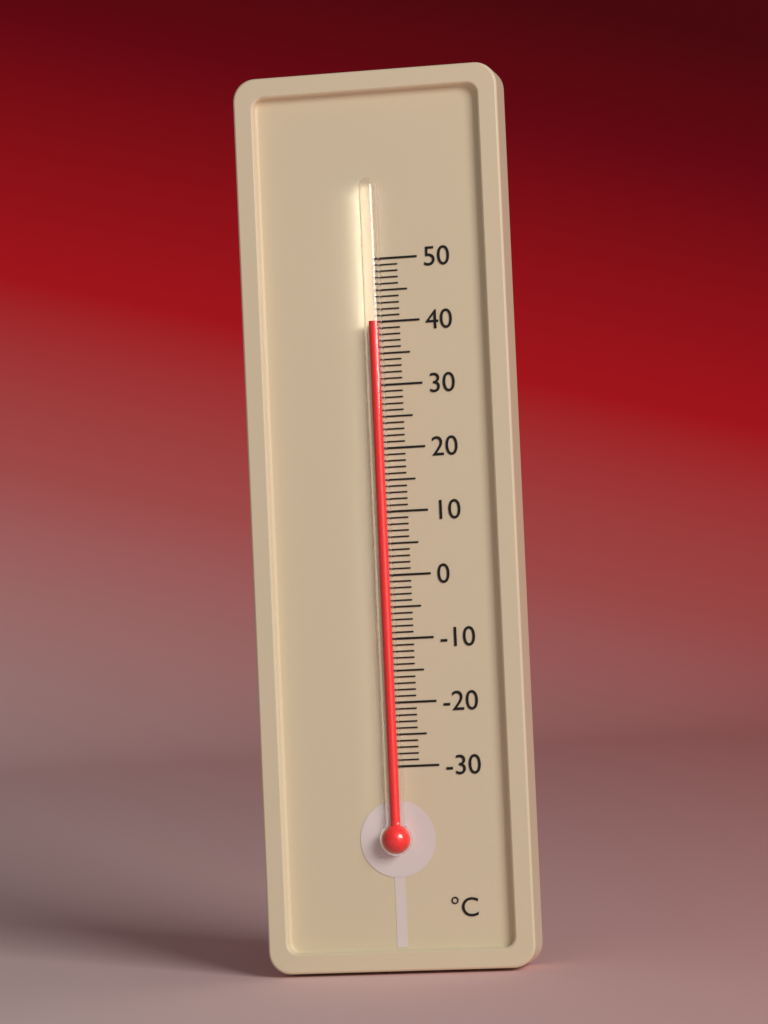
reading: 40 °C
